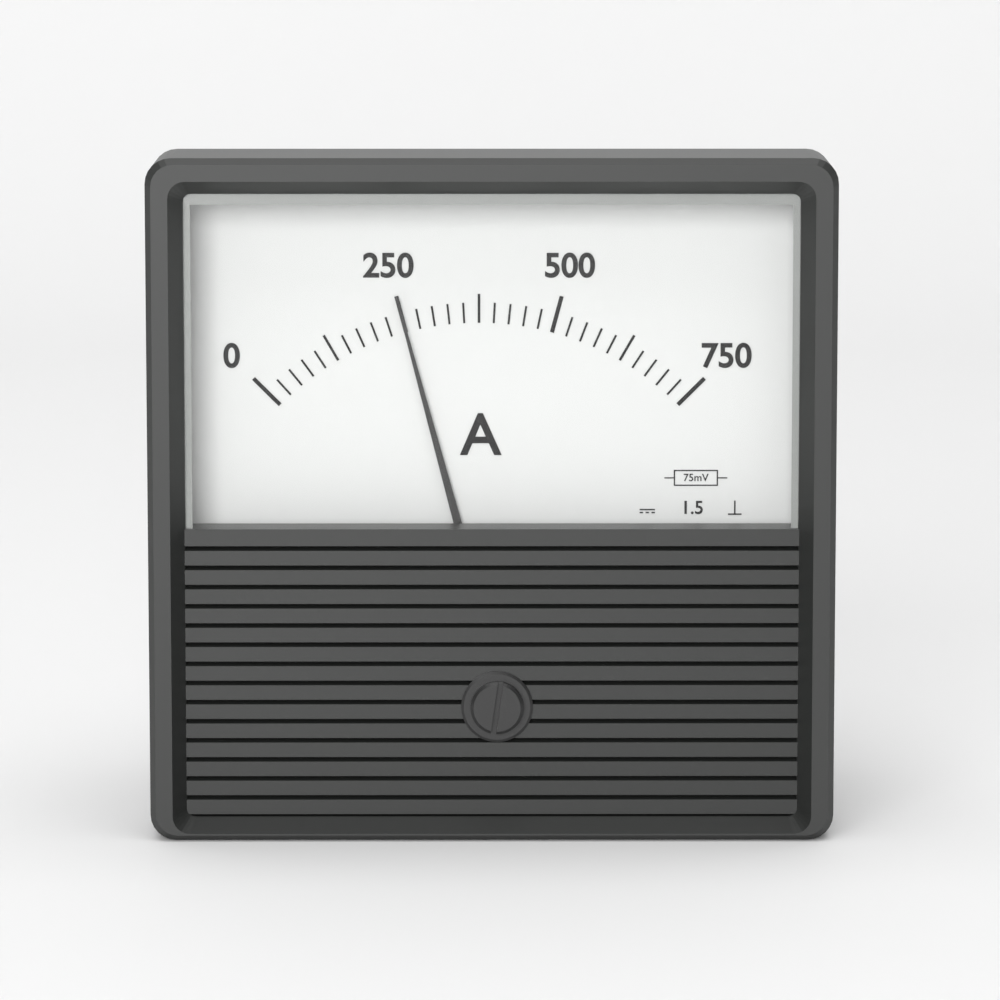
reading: 250 A
